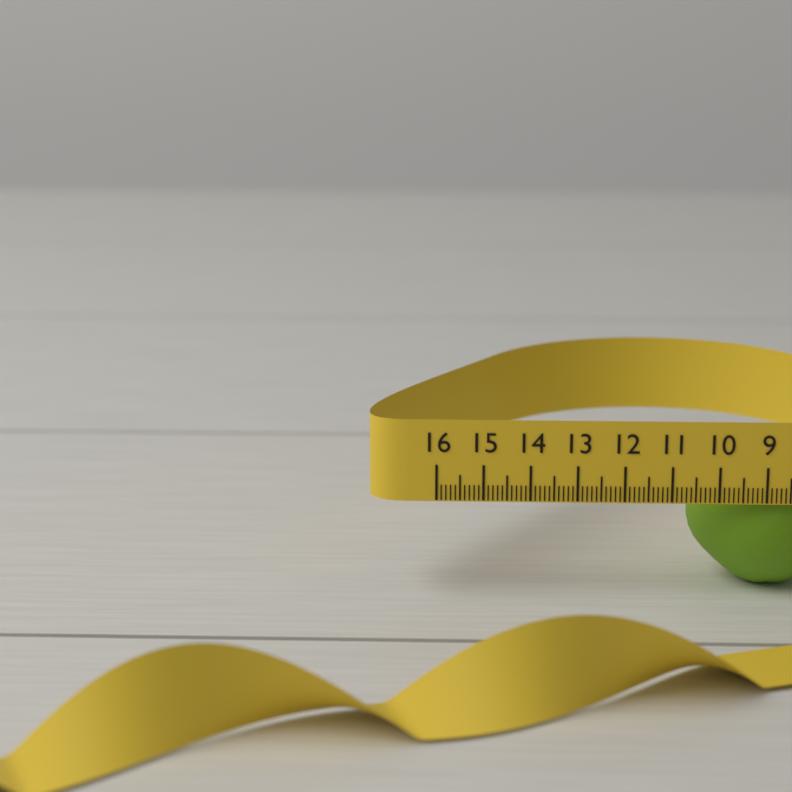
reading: 10.5 (no unit)
